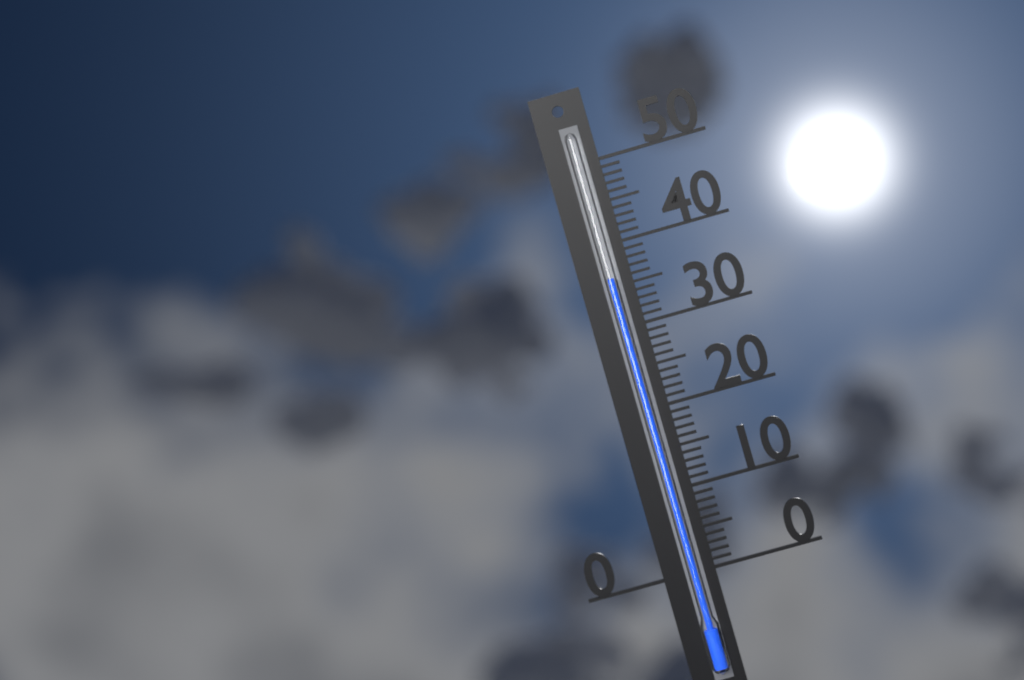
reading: 36 (no unit)
